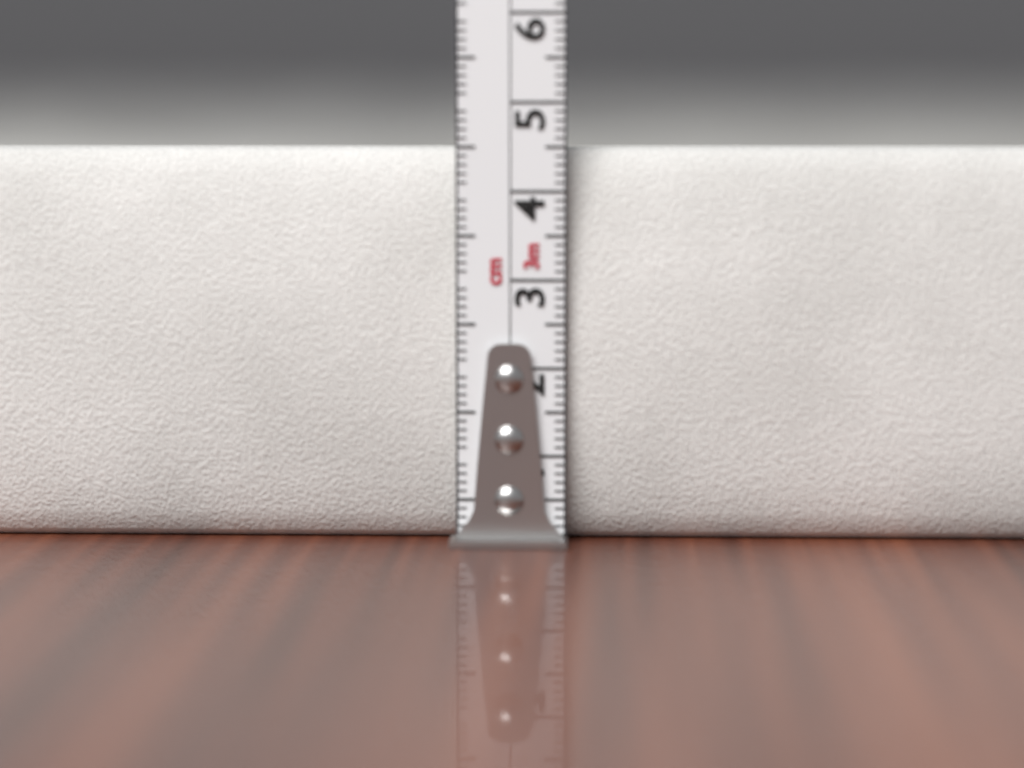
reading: 4.5 cm
